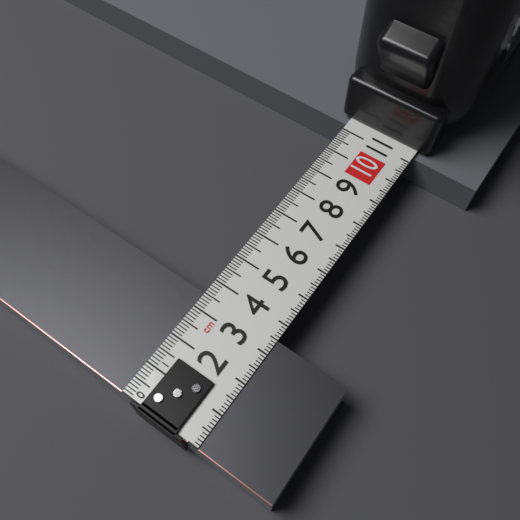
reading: 3.5 cm
